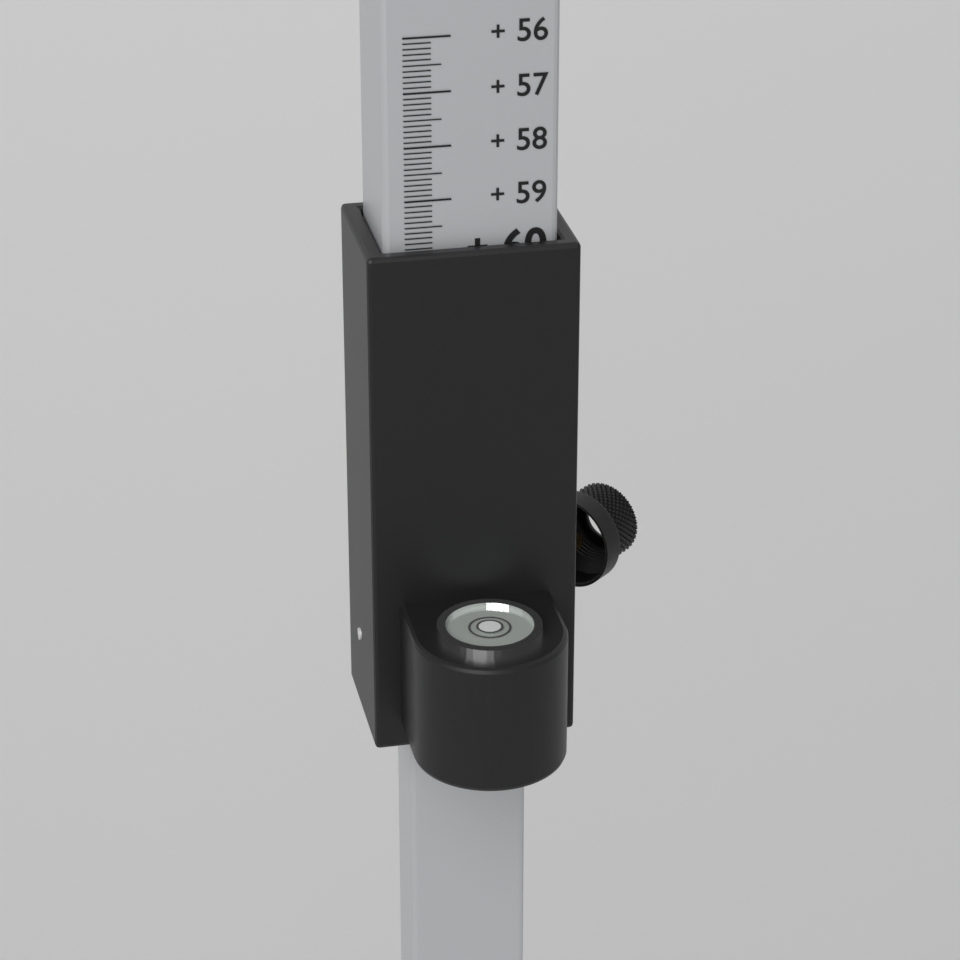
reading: 59.9 (no unit)
